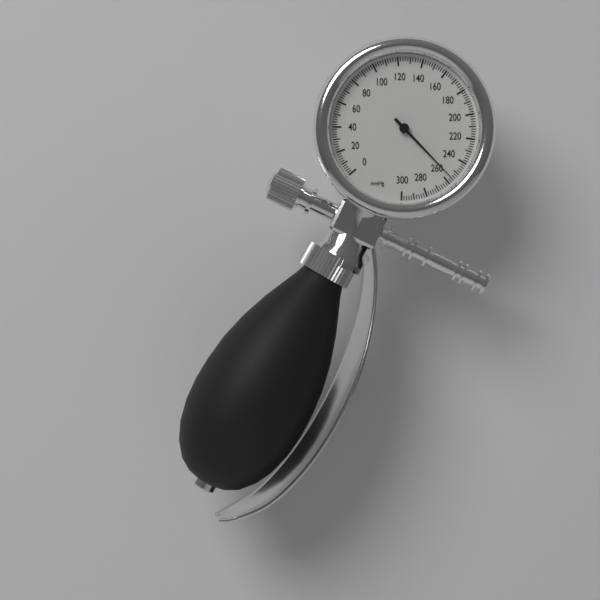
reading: 256 mmHg
